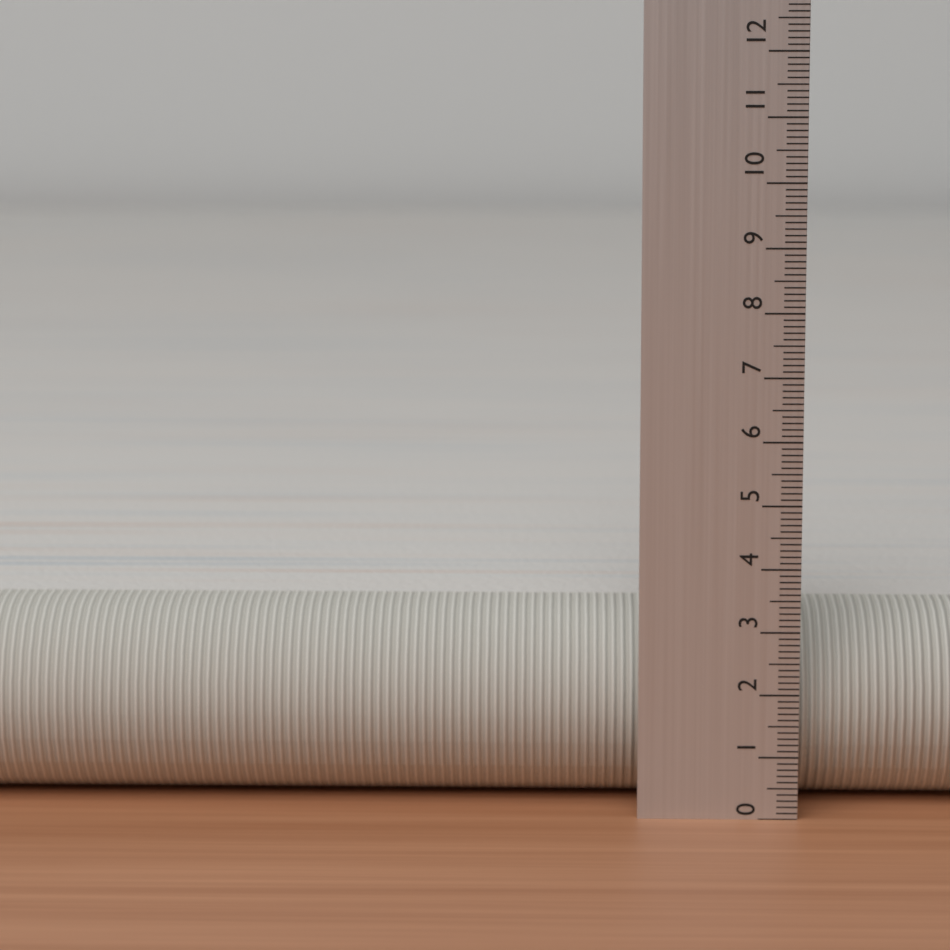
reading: 3.1 (no unit)
